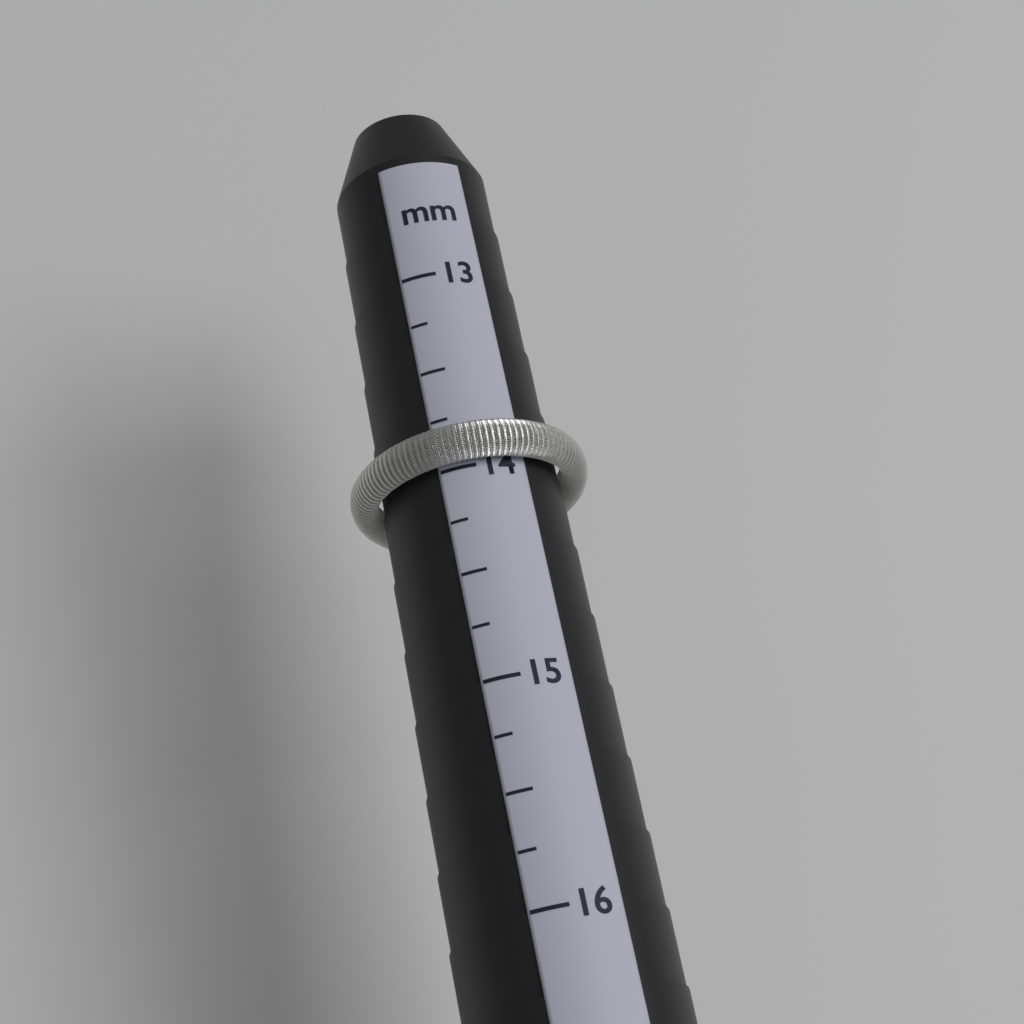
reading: 14.00 mm
